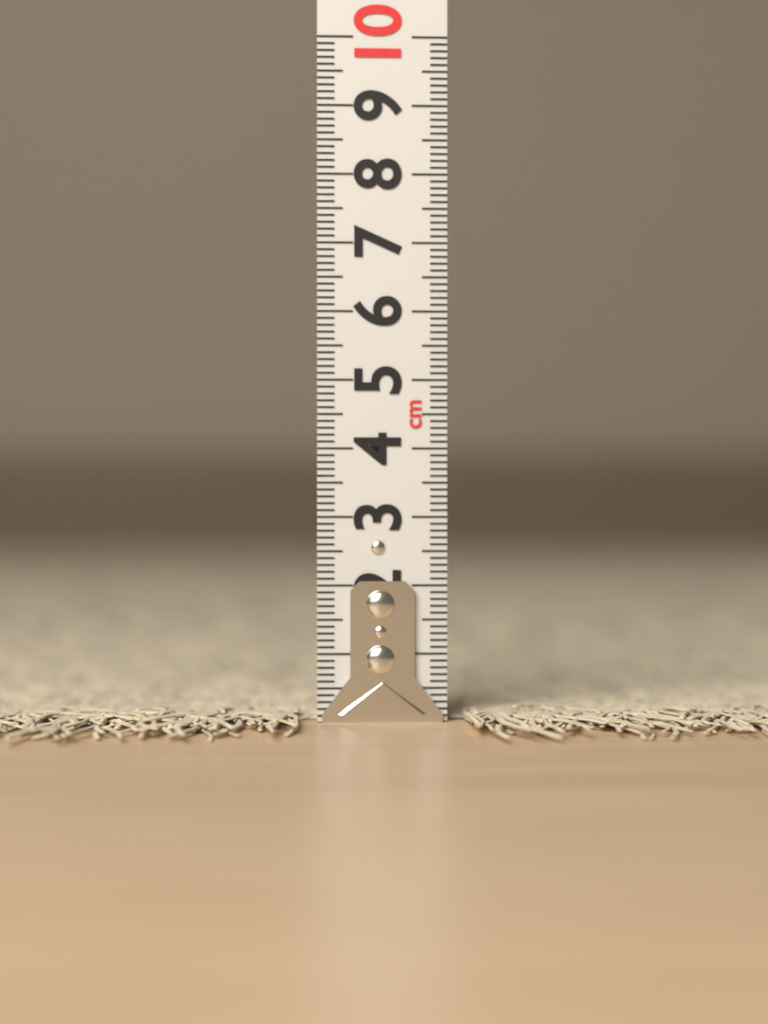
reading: 0.2 cm
